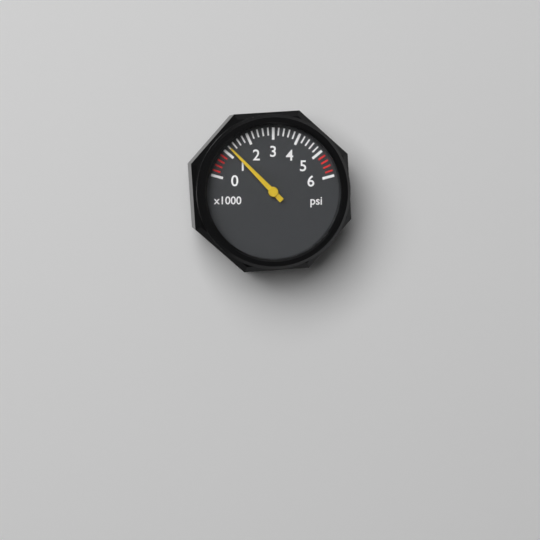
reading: 1200 psi
